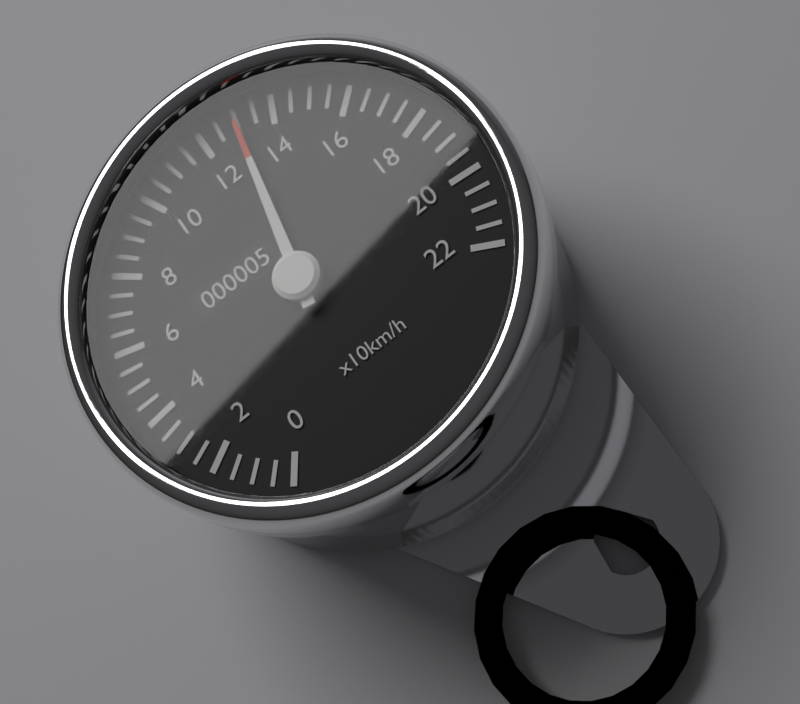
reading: 130 km/h
